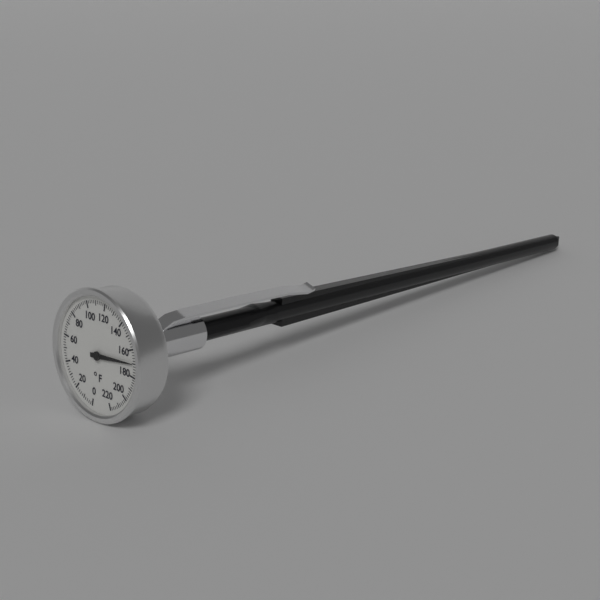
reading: 170 °F
